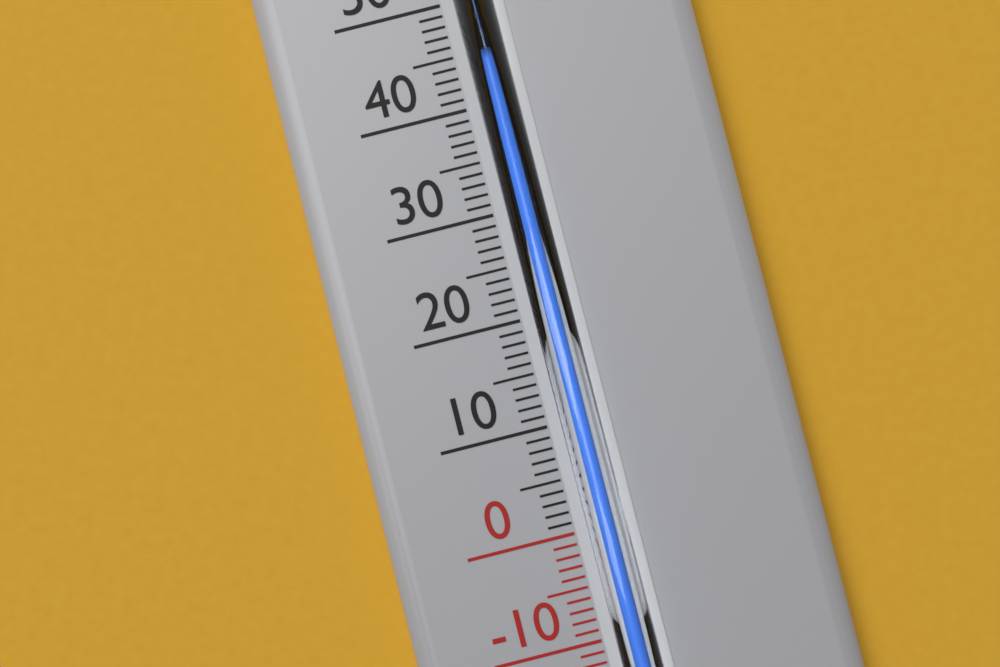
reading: 43 °C
